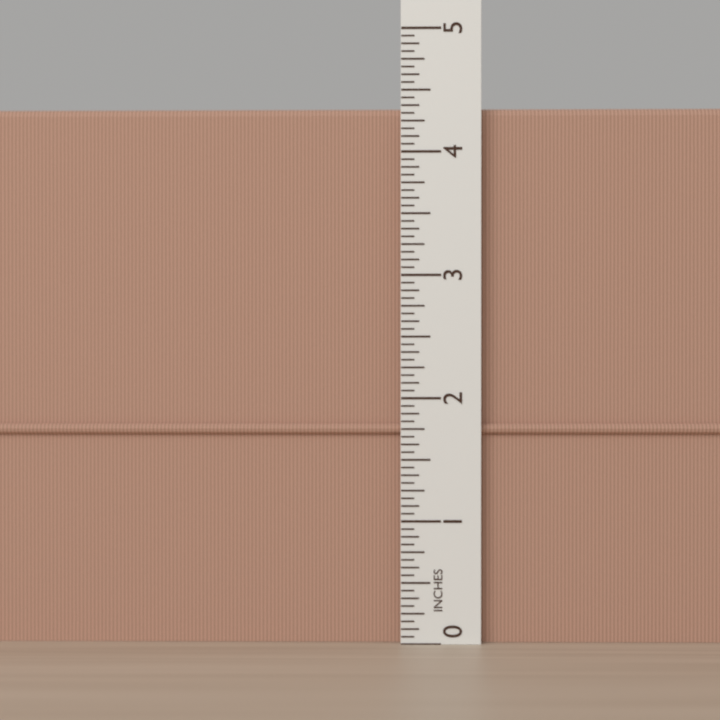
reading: 4.3750 in
